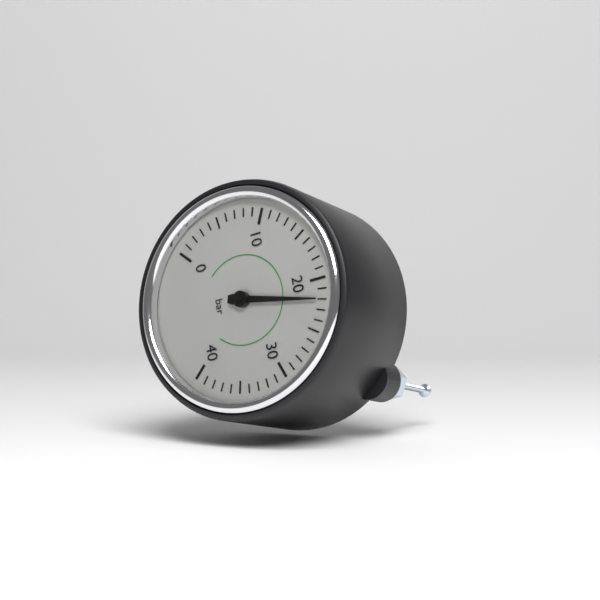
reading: 22 bar
